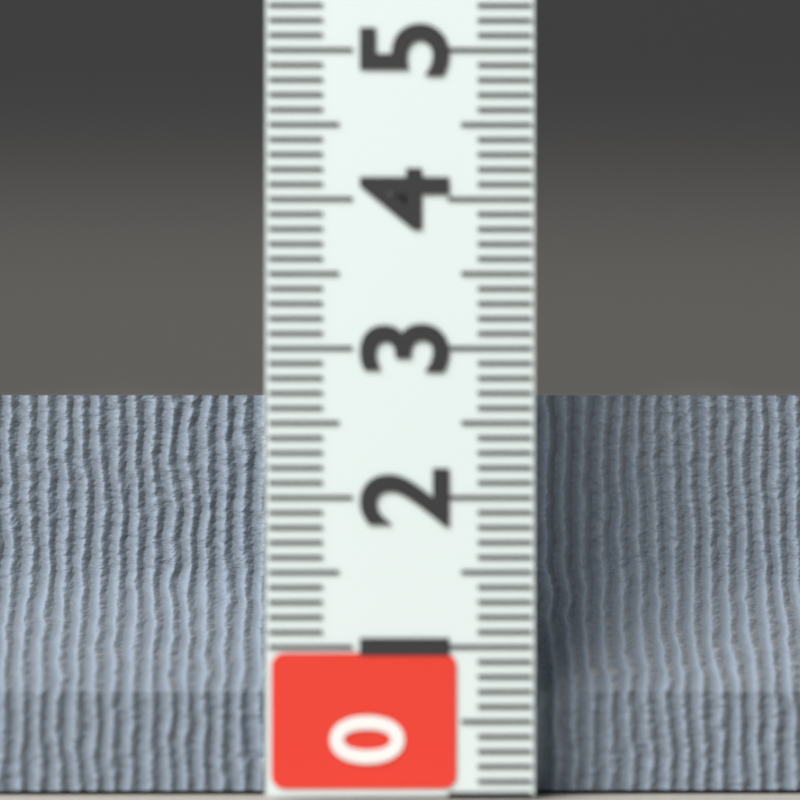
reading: 2.7 (no unit)
